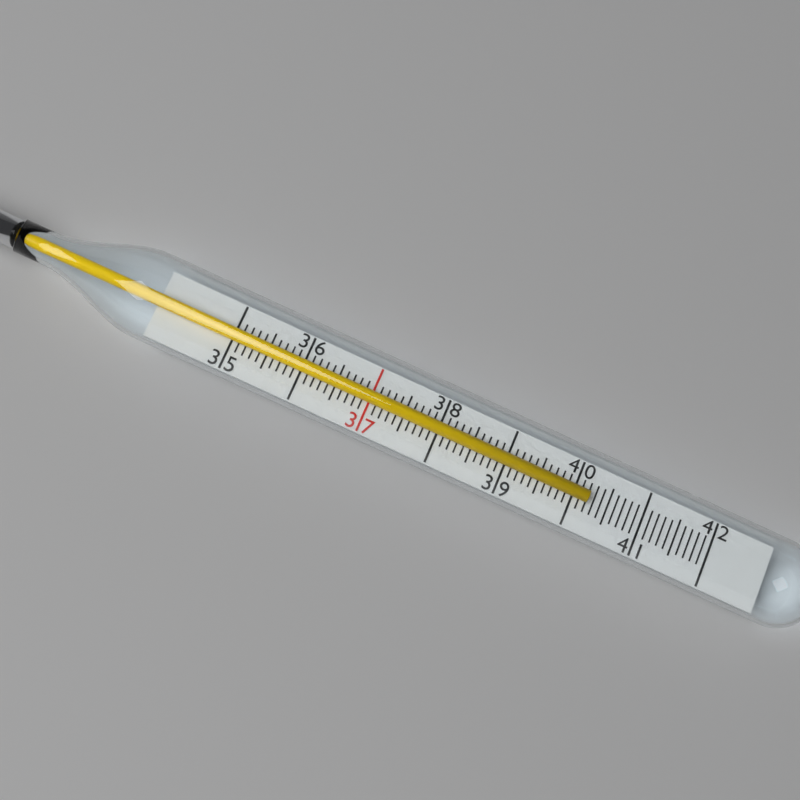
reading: 40.2 (no unit)
